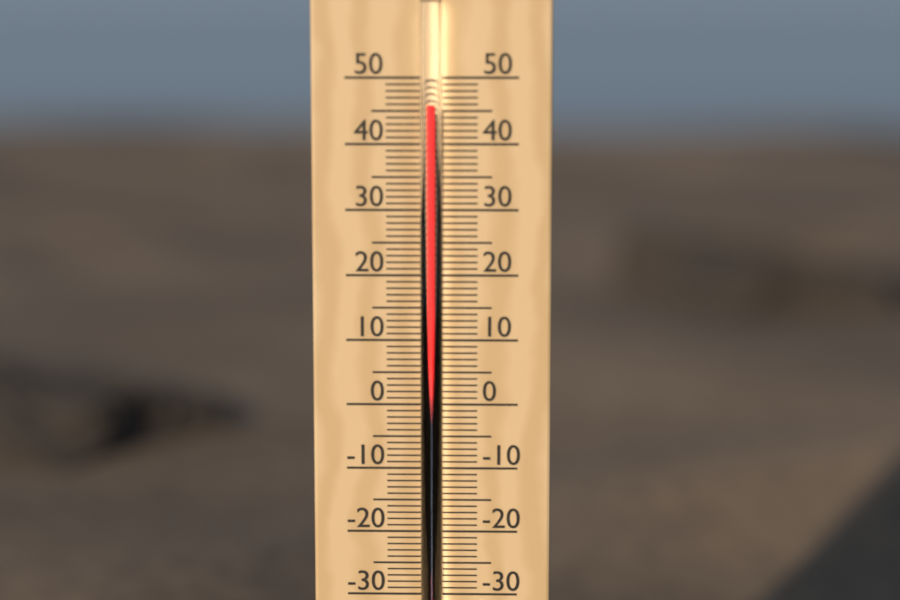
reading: 46 °C
